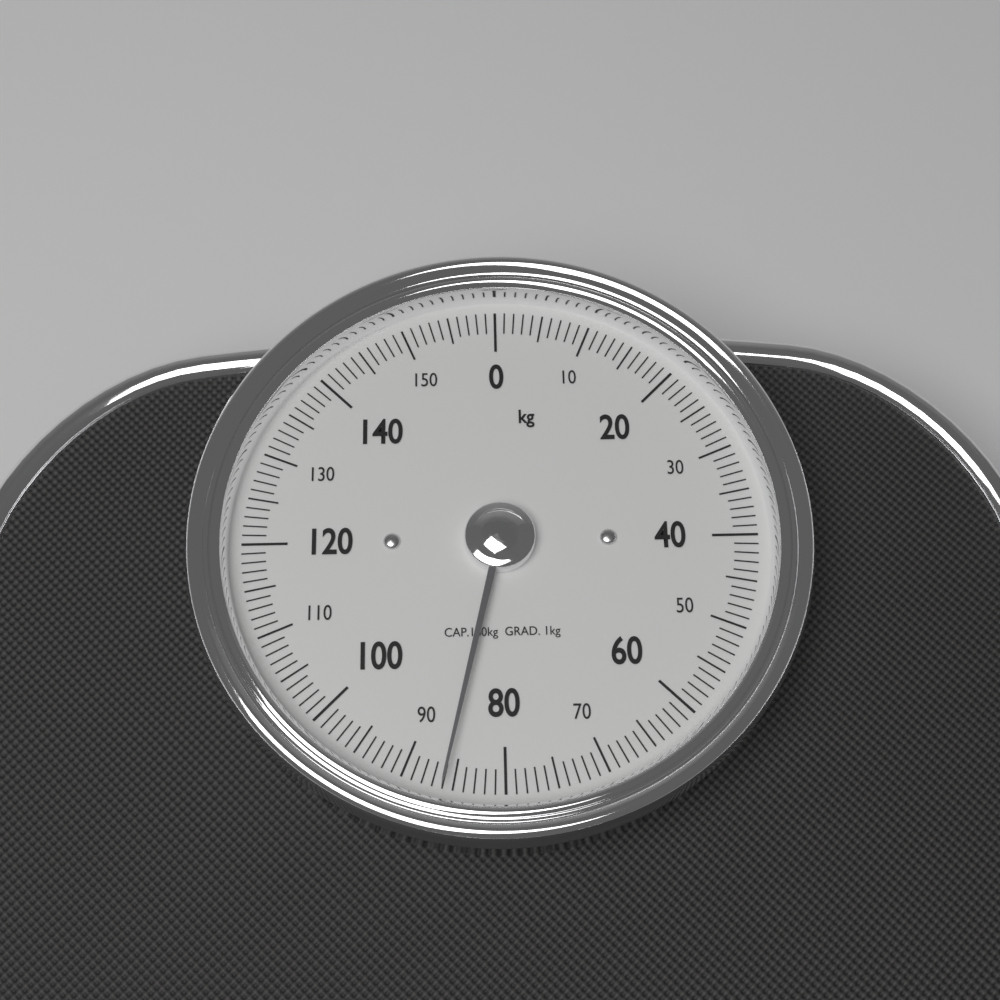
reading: 86 kg
